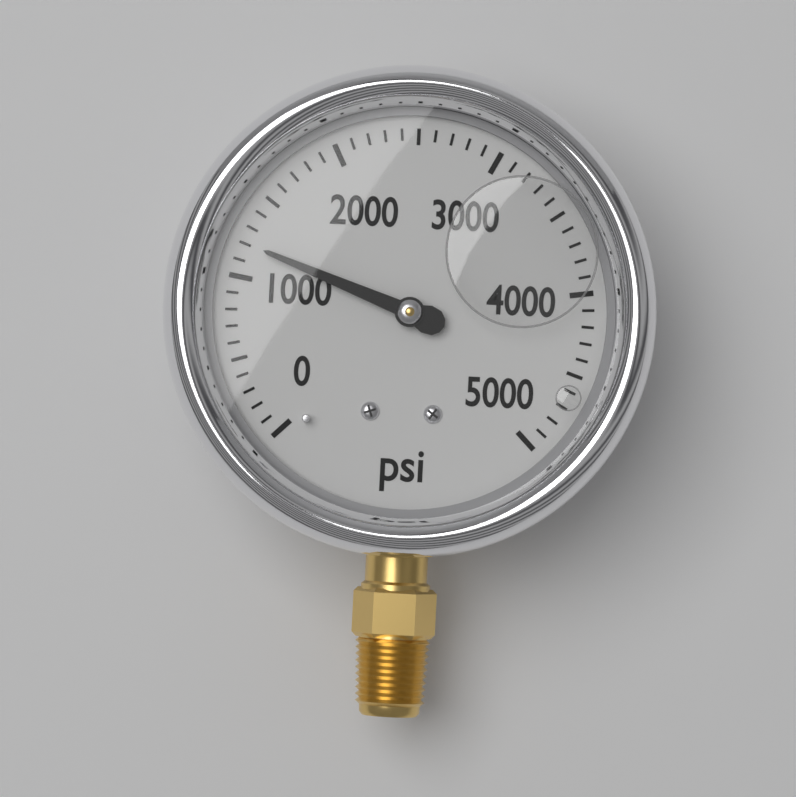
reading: 1200 psi
